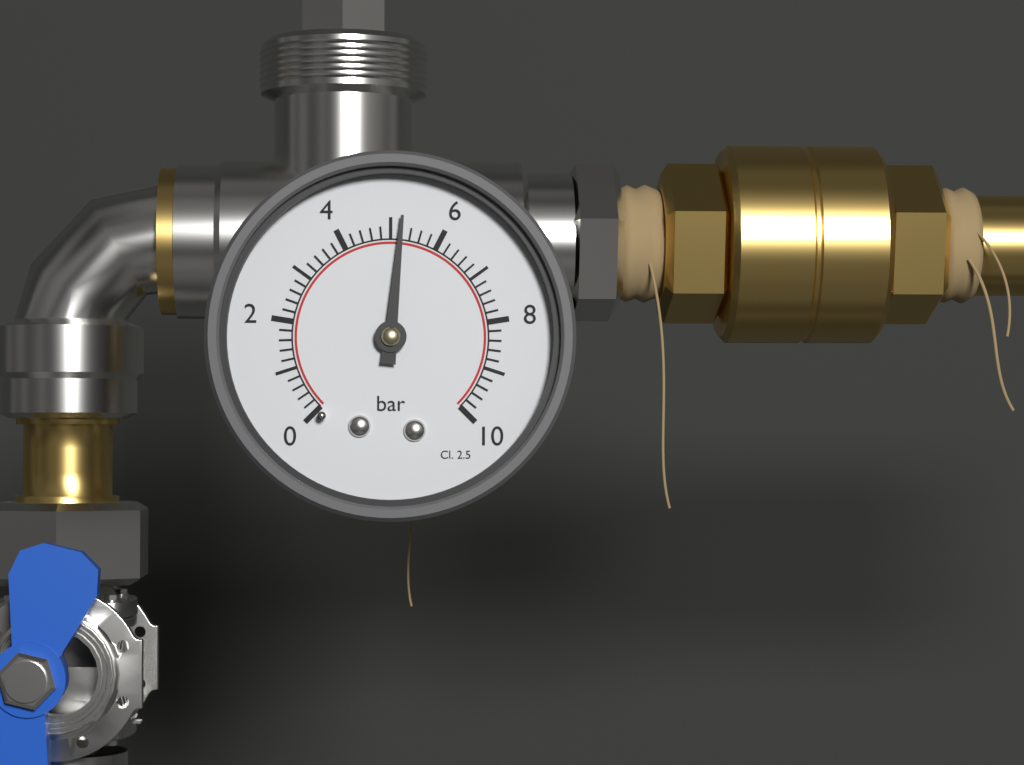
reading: 5.2 bar
